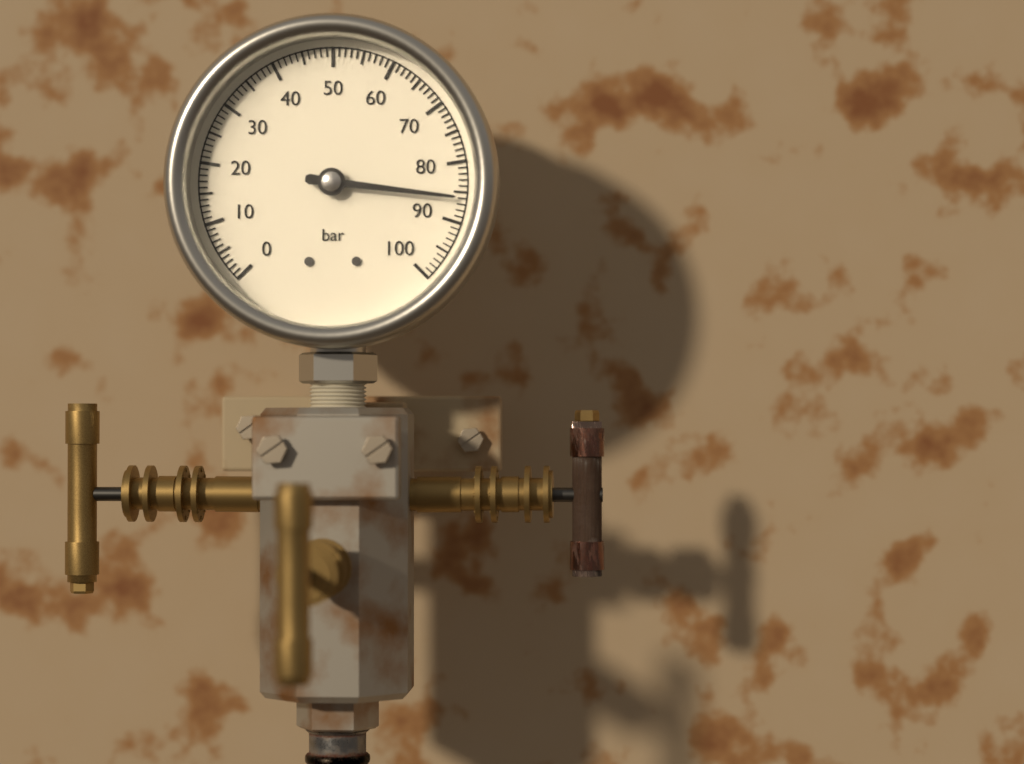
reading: 86 bar
